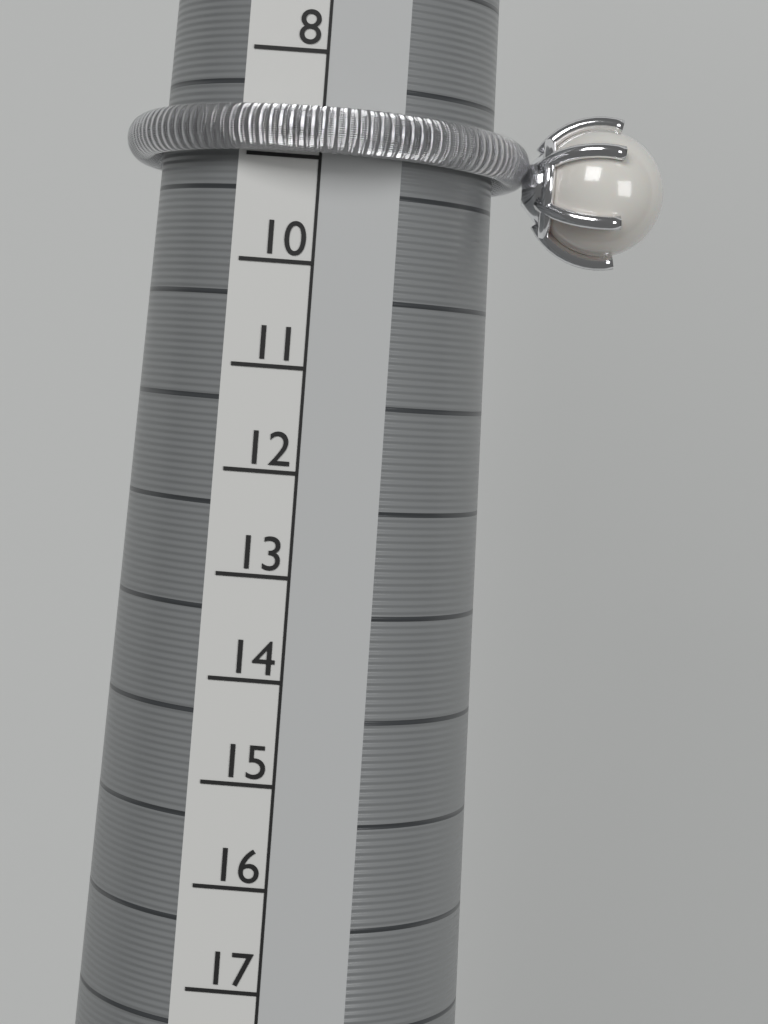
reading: 9 (no unit)
